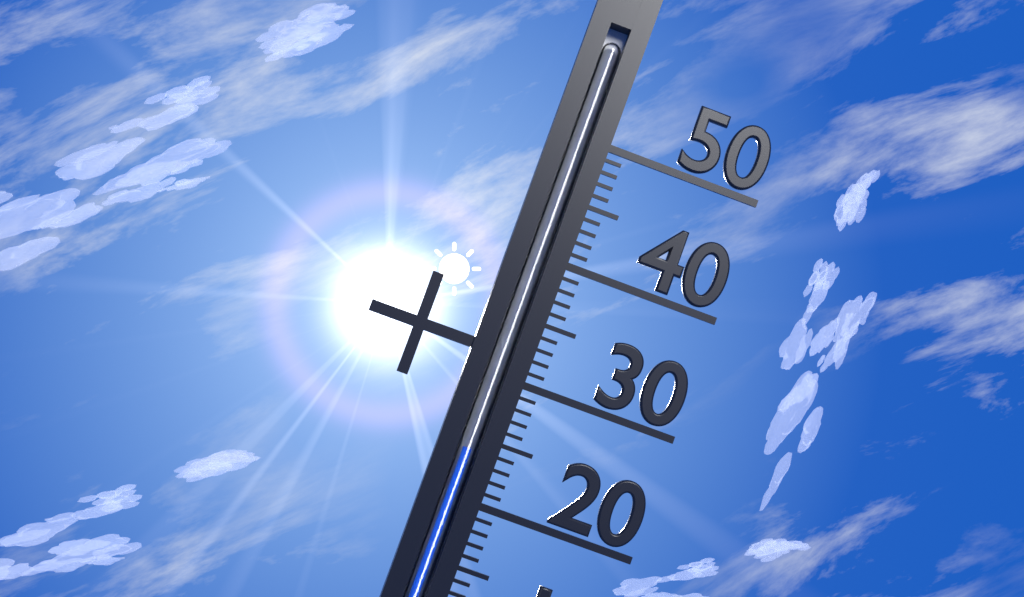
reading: 24 °C
